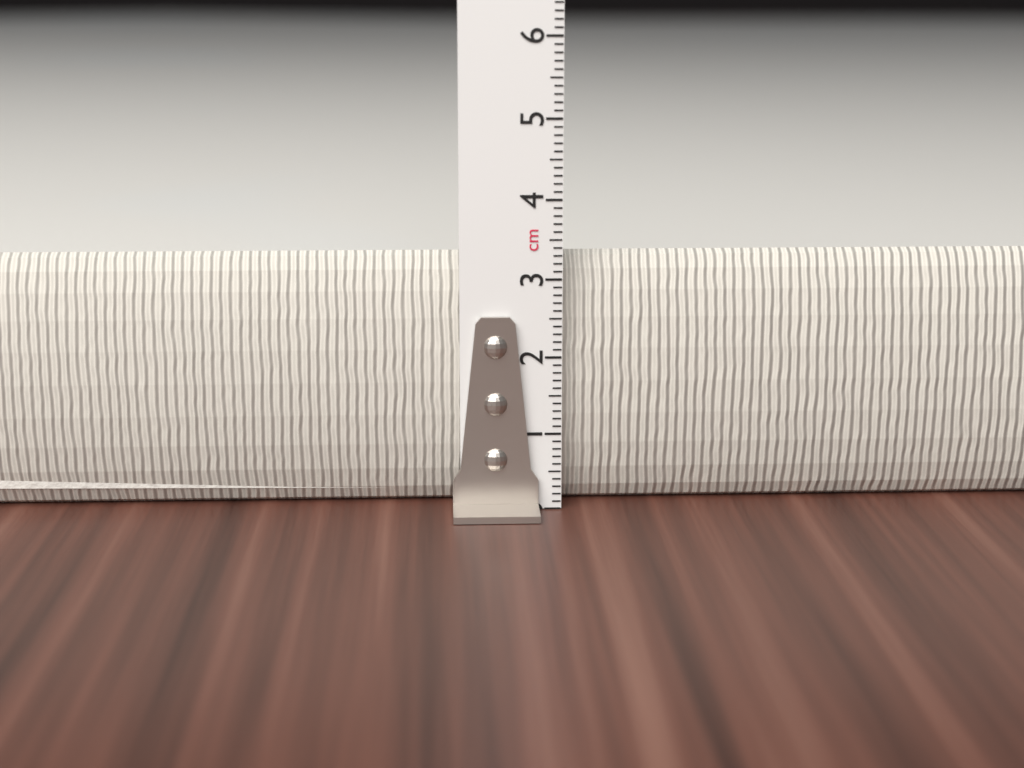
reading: 3.3 cm
